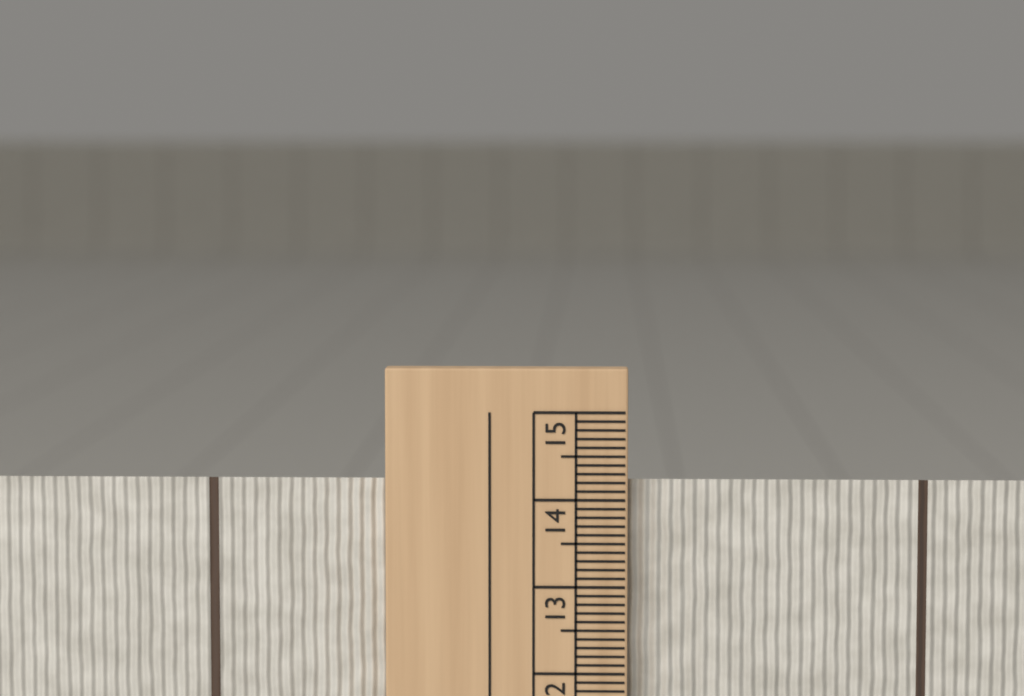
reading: 14.2 cm
